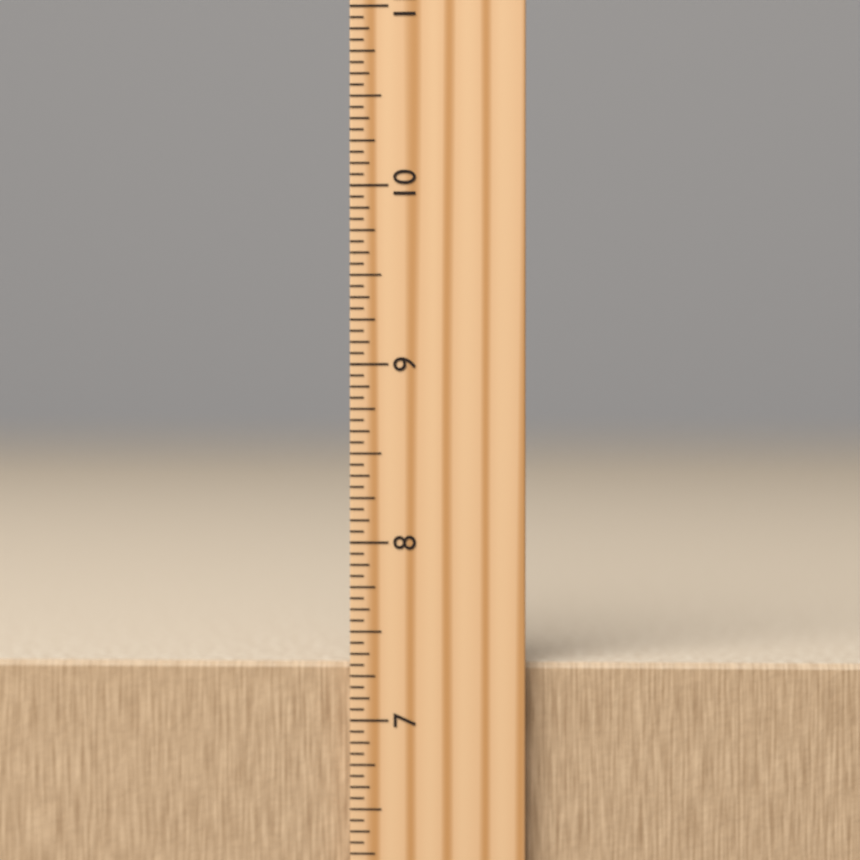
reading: 7.3125 inch
